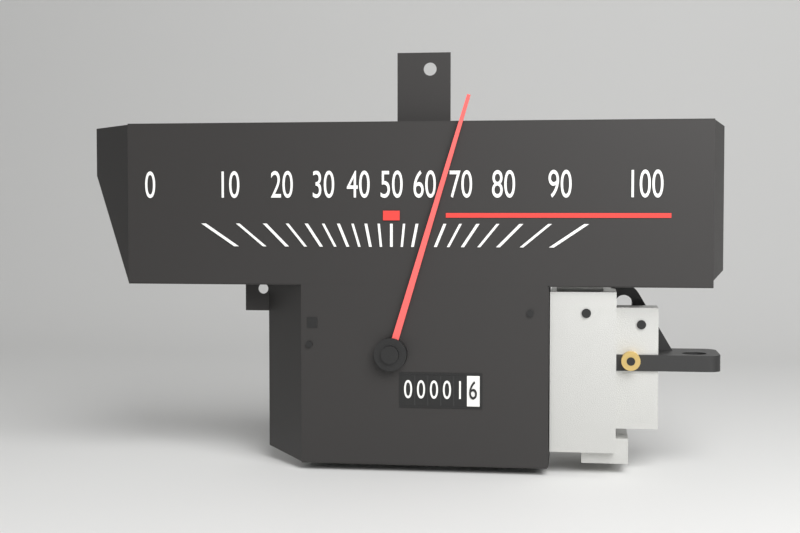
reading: 65 (no unit)
